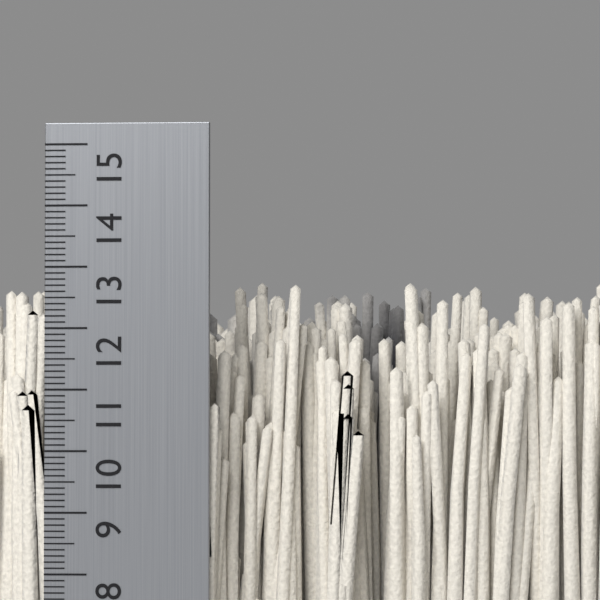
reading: 12.9 cm
